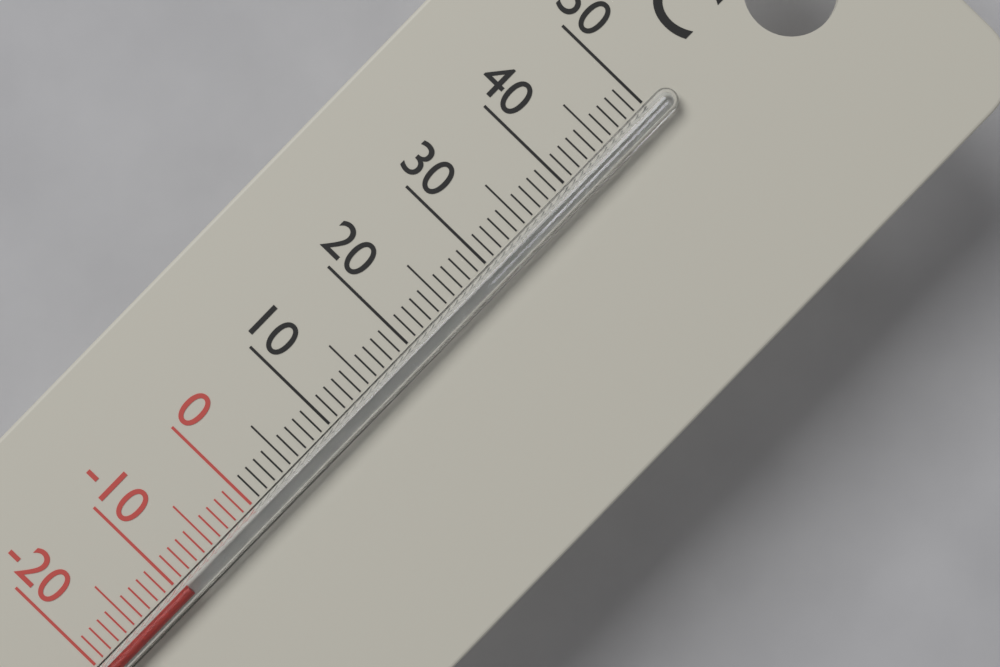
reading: -9 °C
